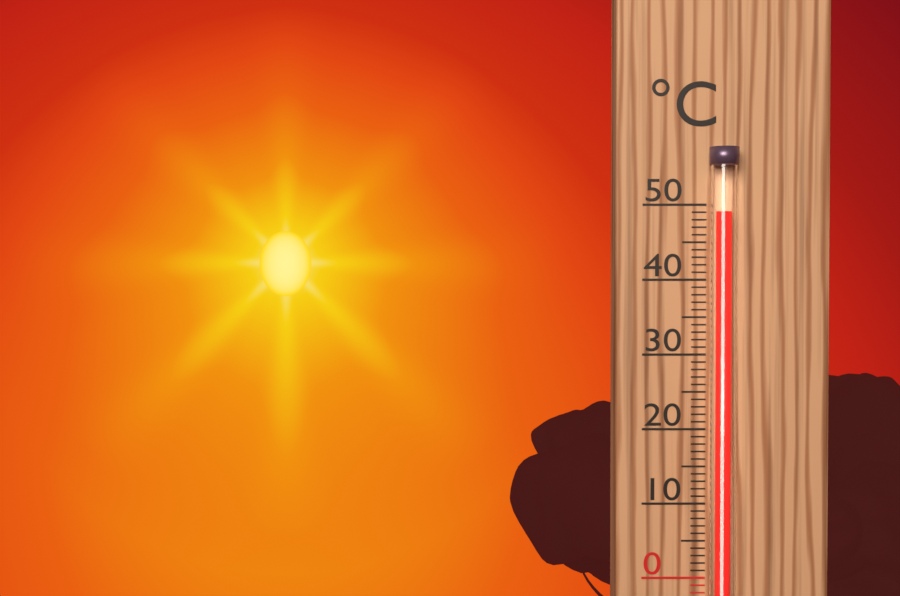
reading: 49 °C
